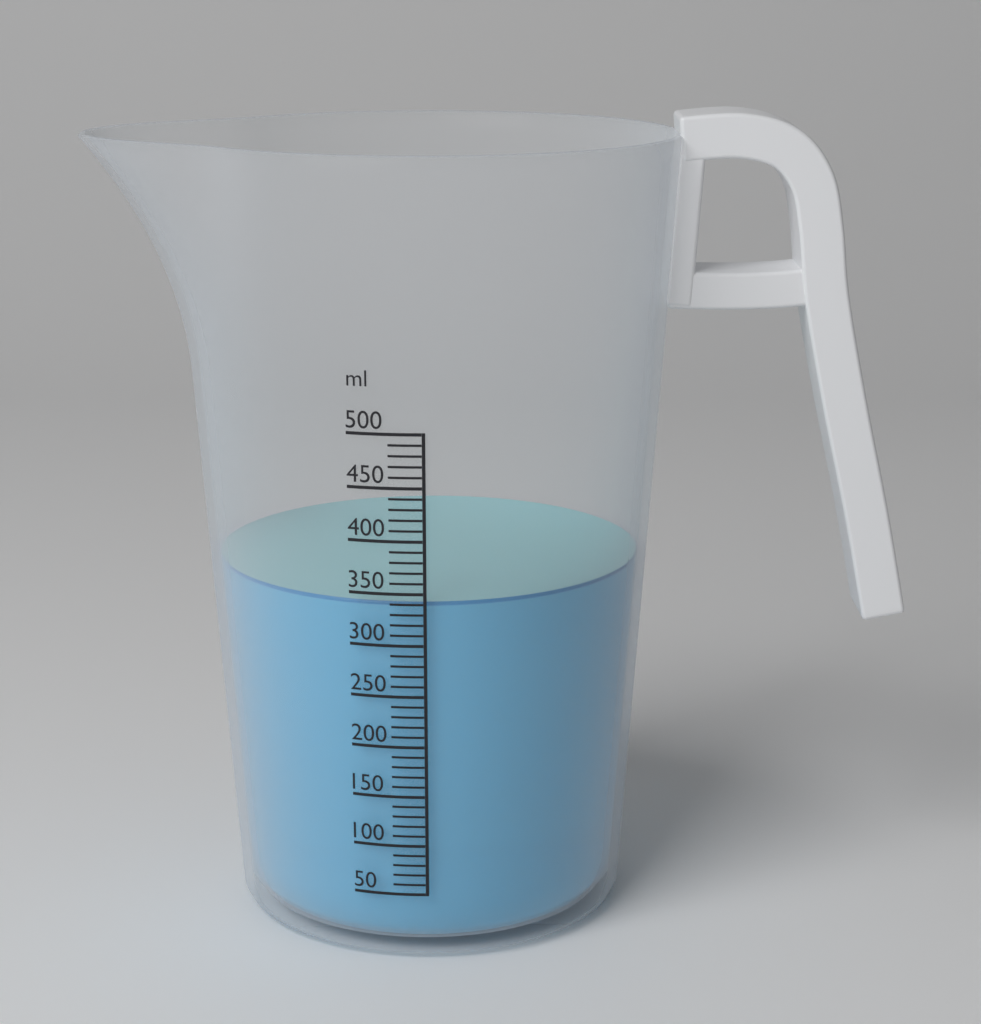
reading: 340 ml
